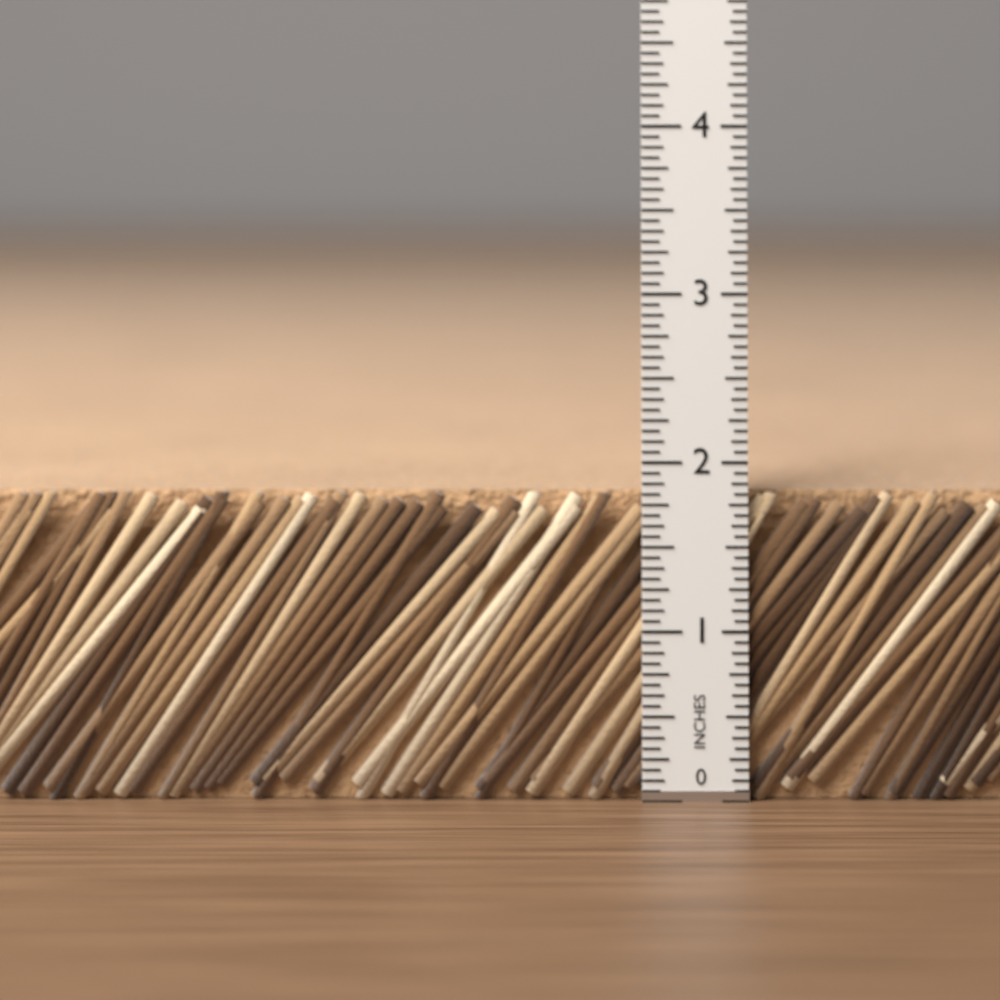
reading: 1.8125 in
